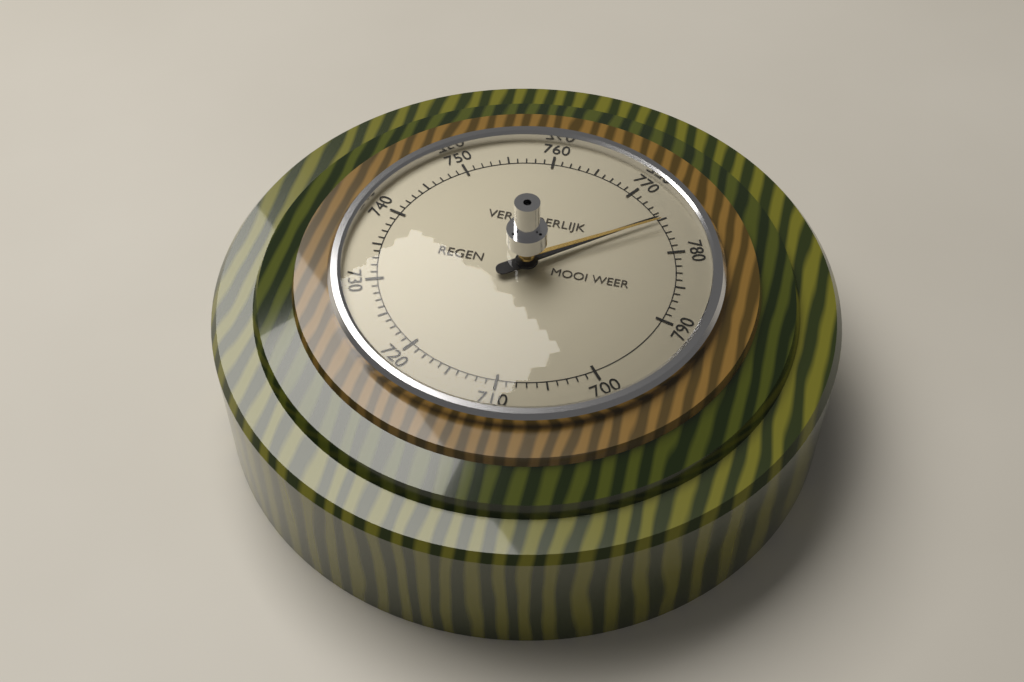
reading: 775 (no unit)
